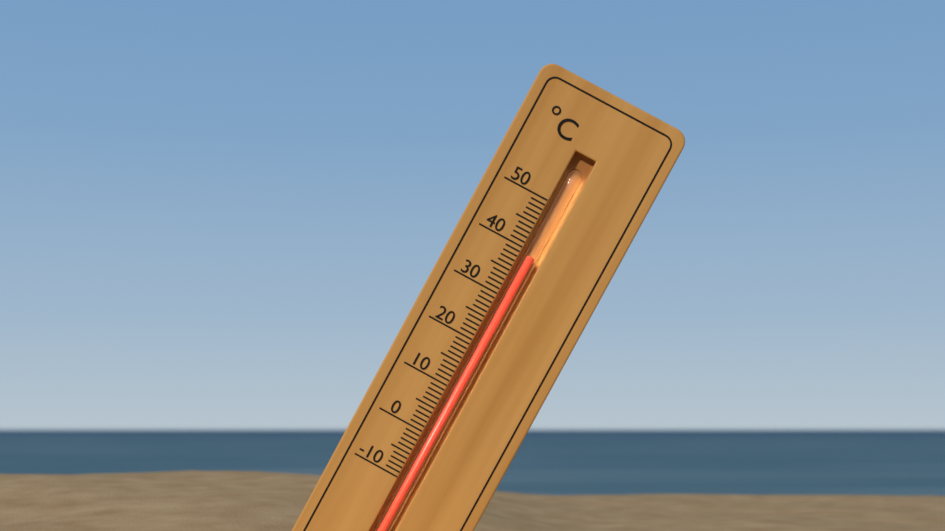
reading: 39 °C
